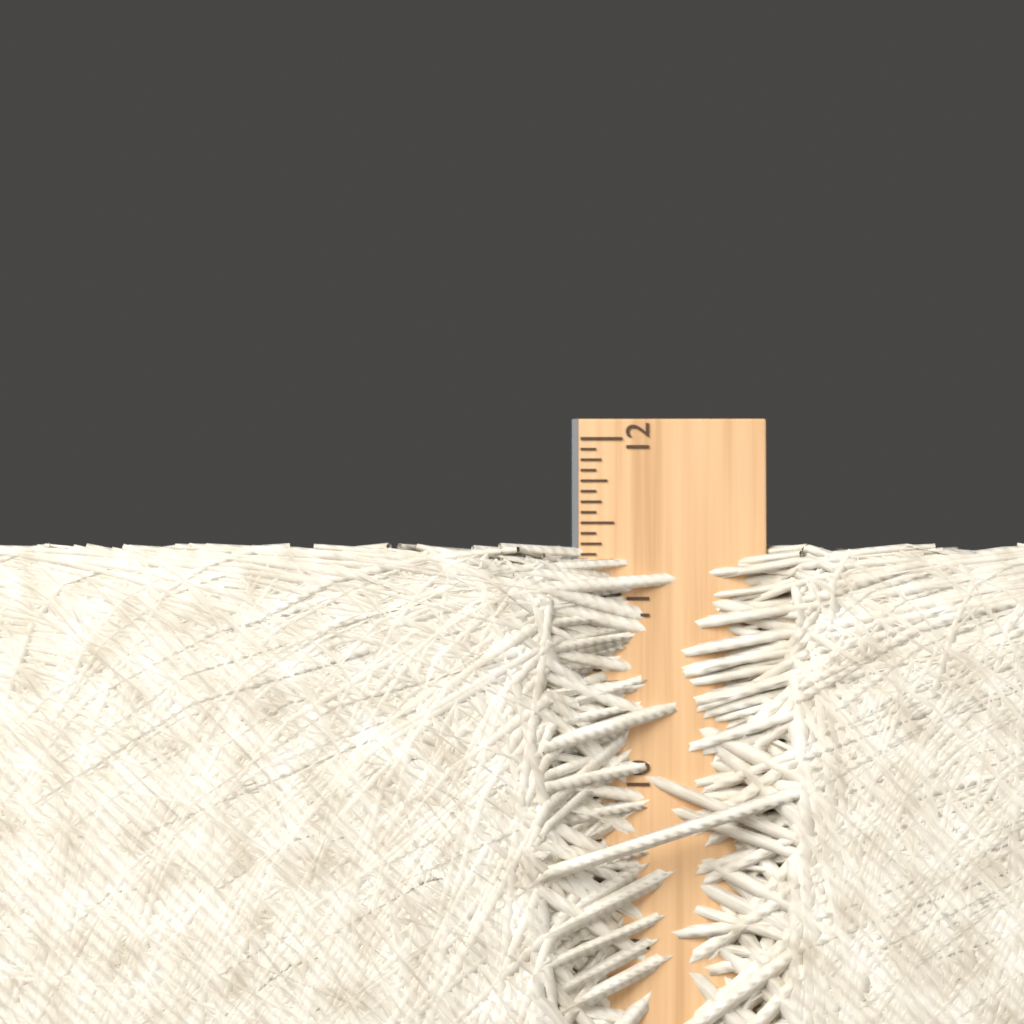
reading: 11.3750 in
